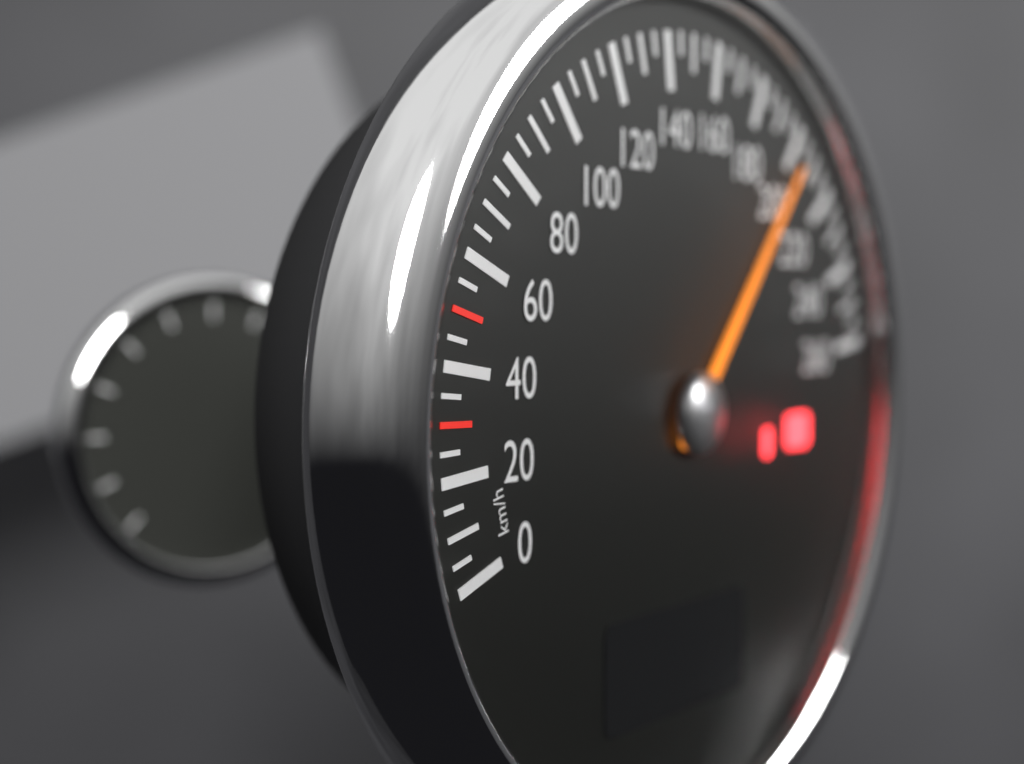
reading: 205 km/h
